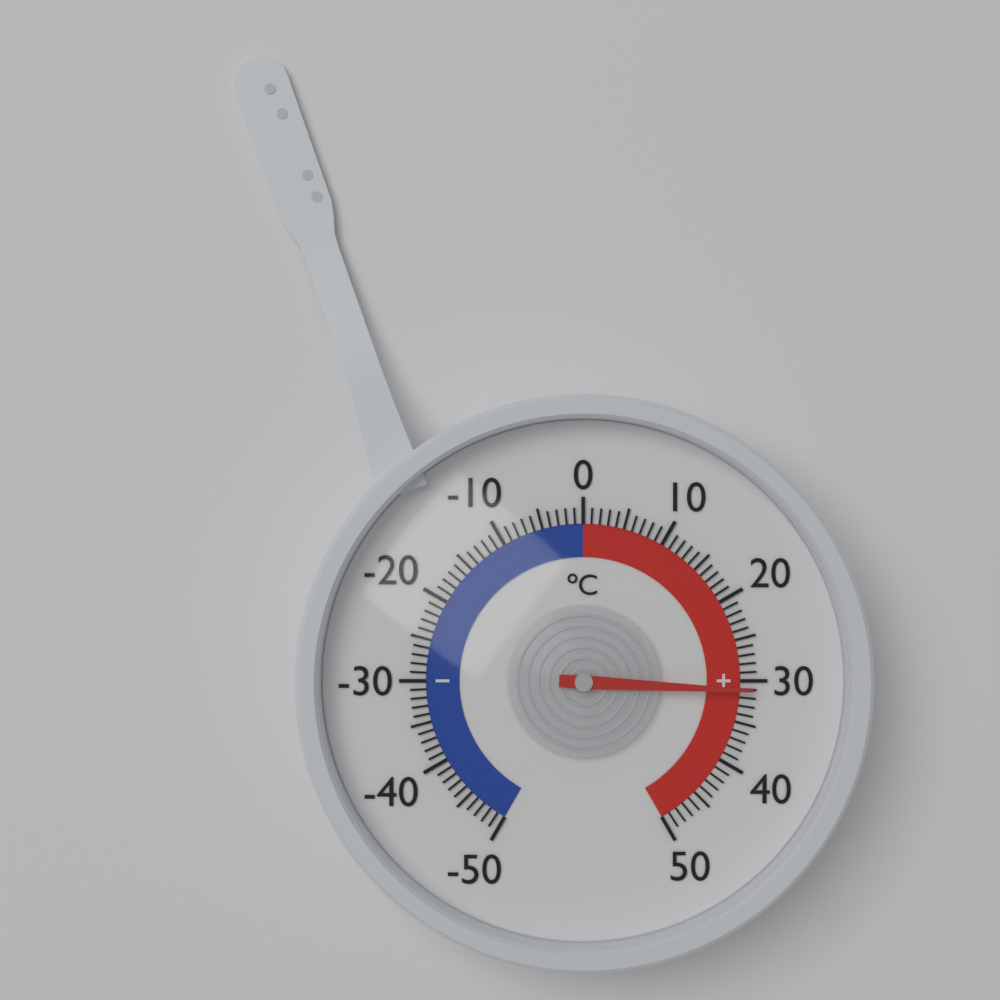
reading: 31 °C
